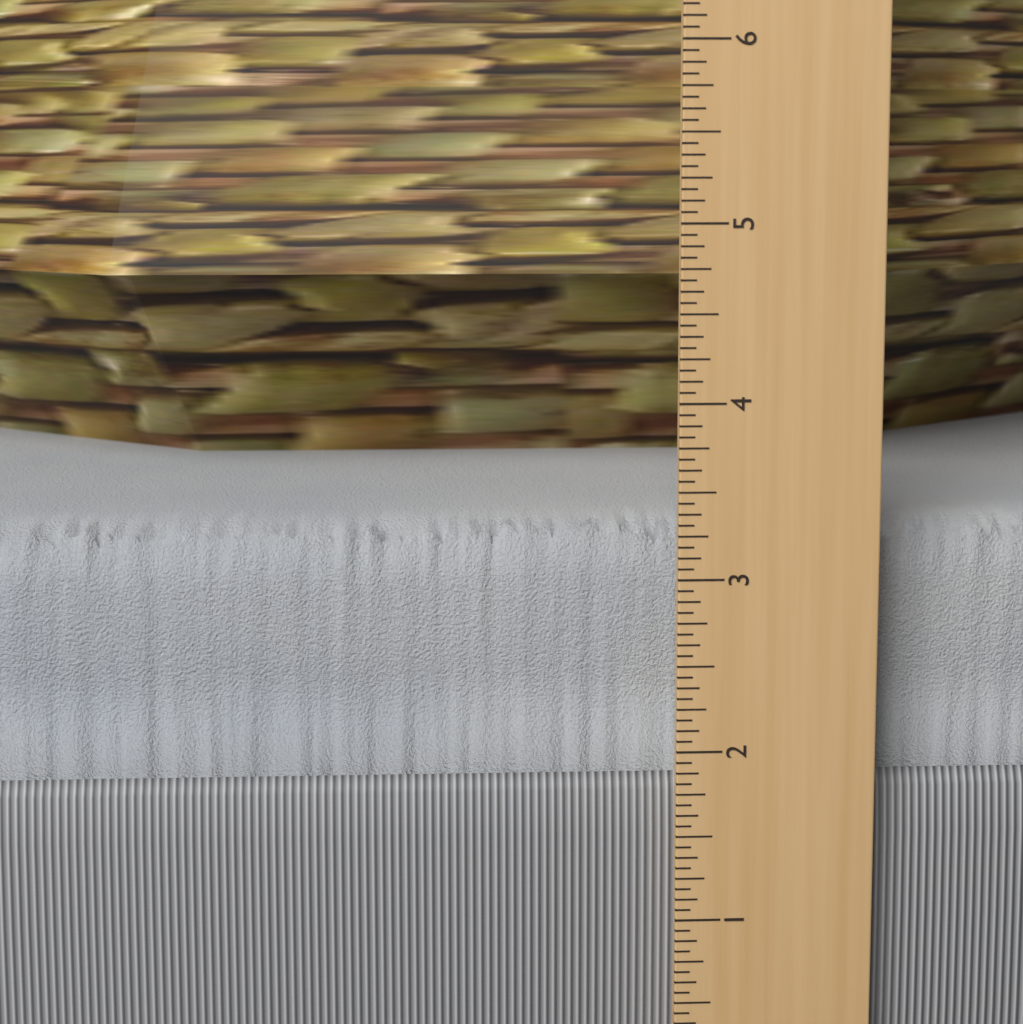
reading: 3.2500 in
